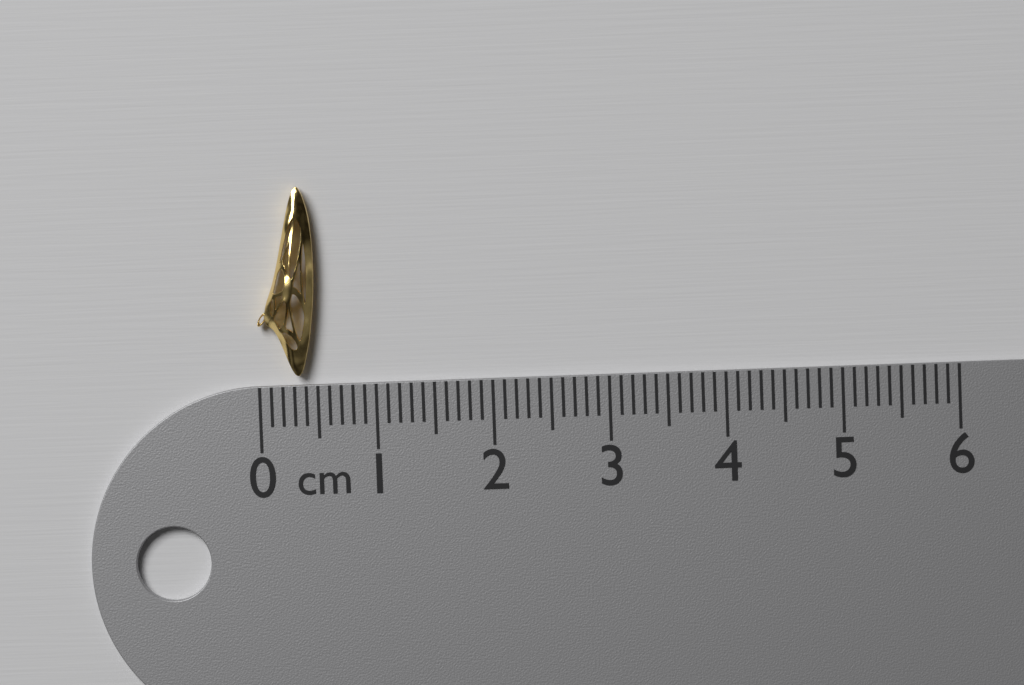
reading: 0.5 cm
